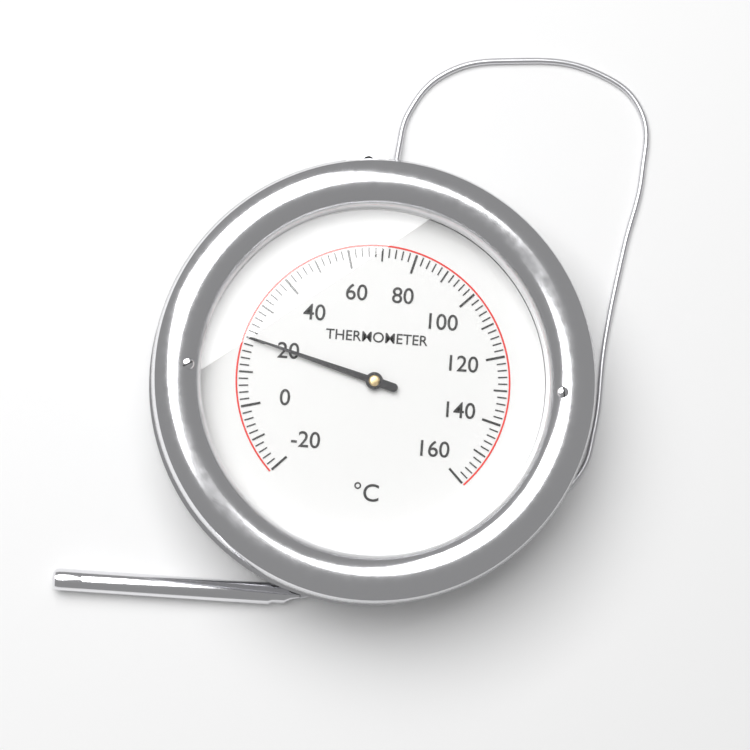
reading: 20 °C
